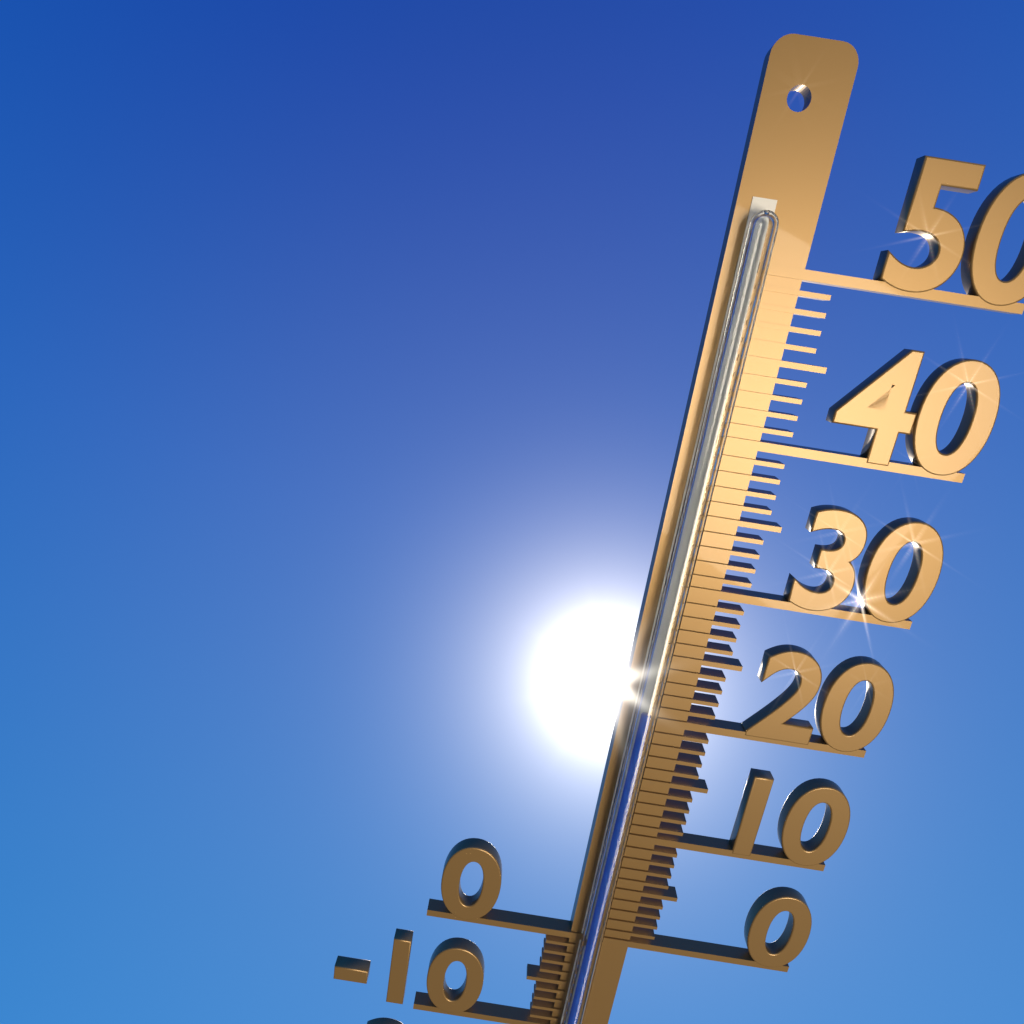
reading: 21 °C
